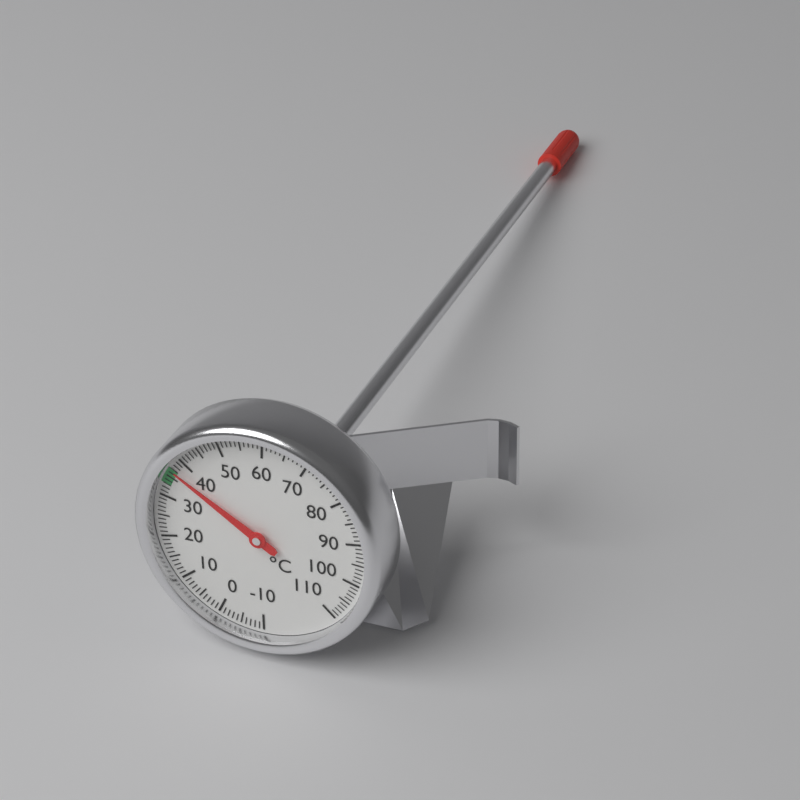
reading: 37 °C
